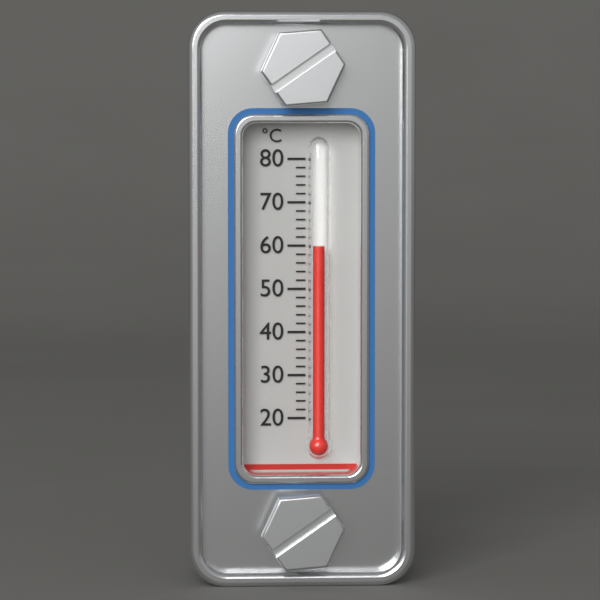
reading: 60 °C
